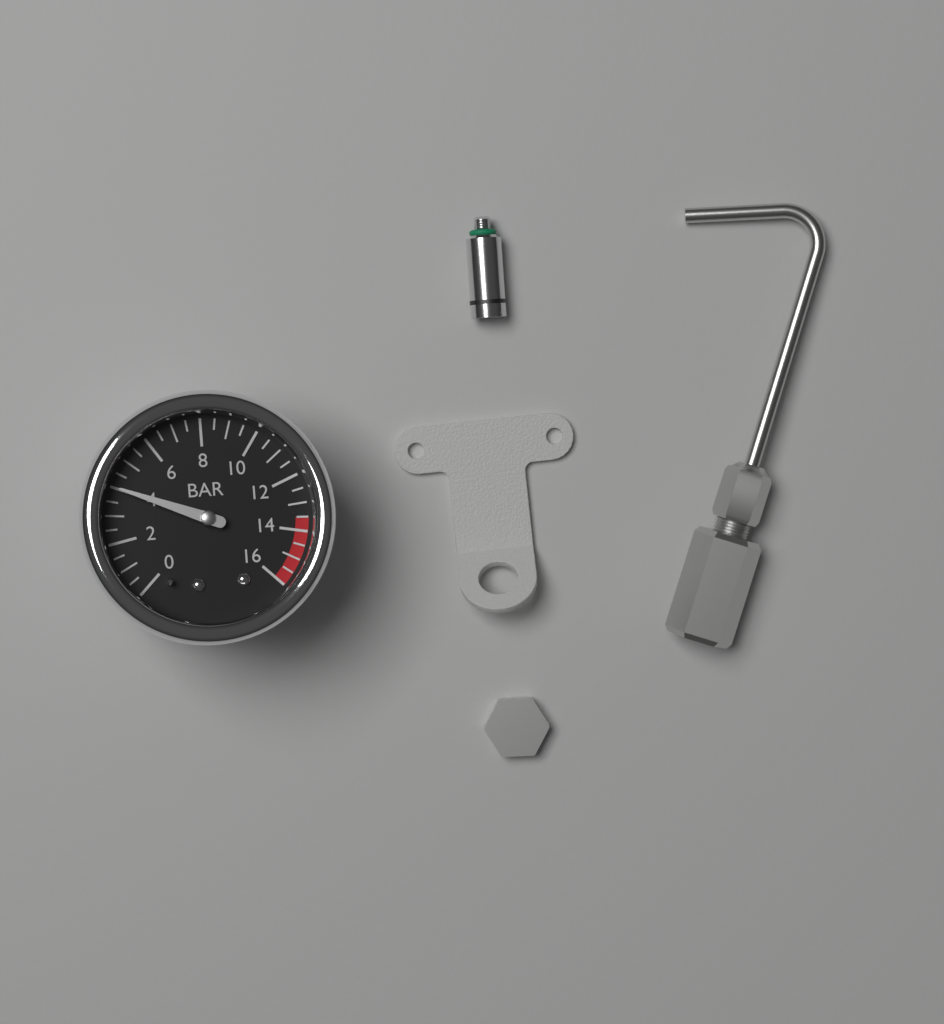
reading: 4.0 bar
